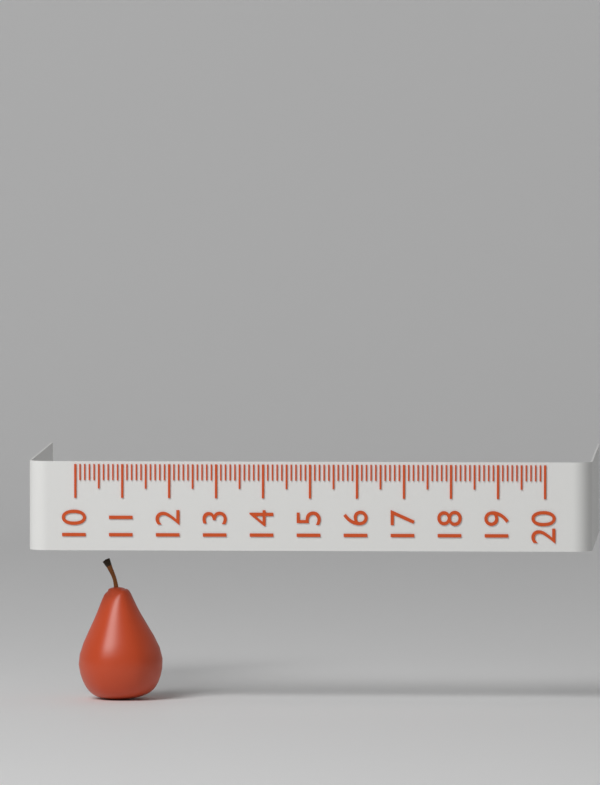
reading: 11.8 (no unit)
